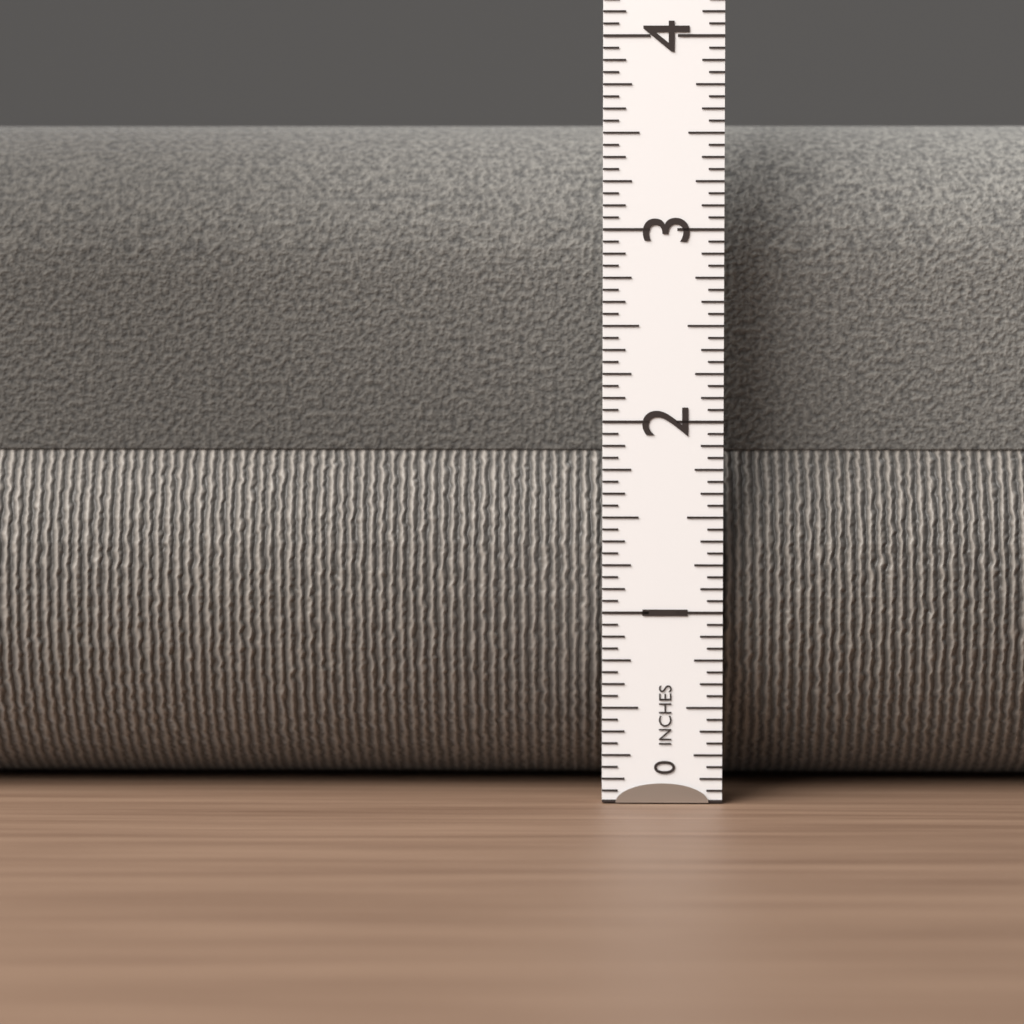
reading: 3.5625 in
